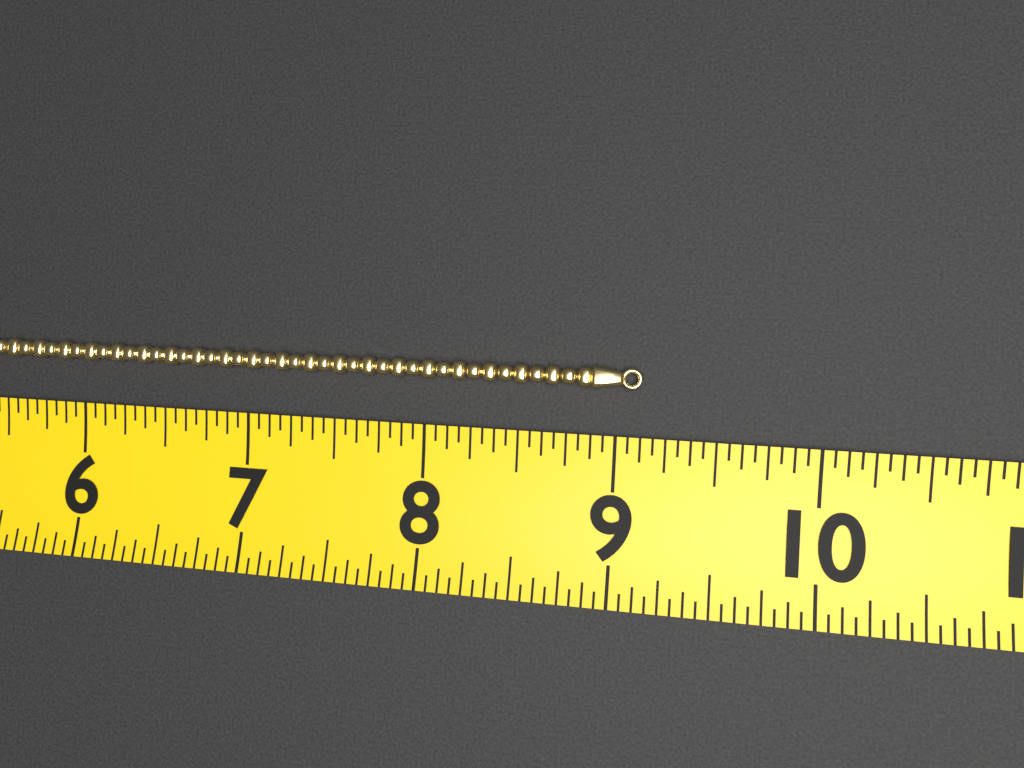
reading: 9.1250 (no unit)
